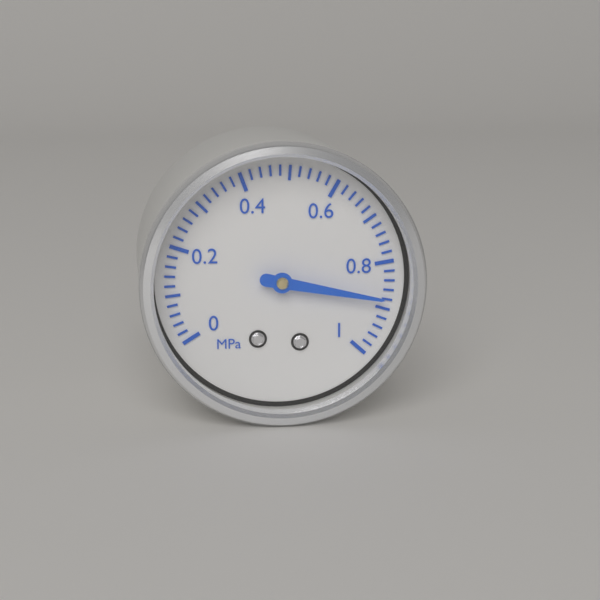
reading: 0.88 MPa
